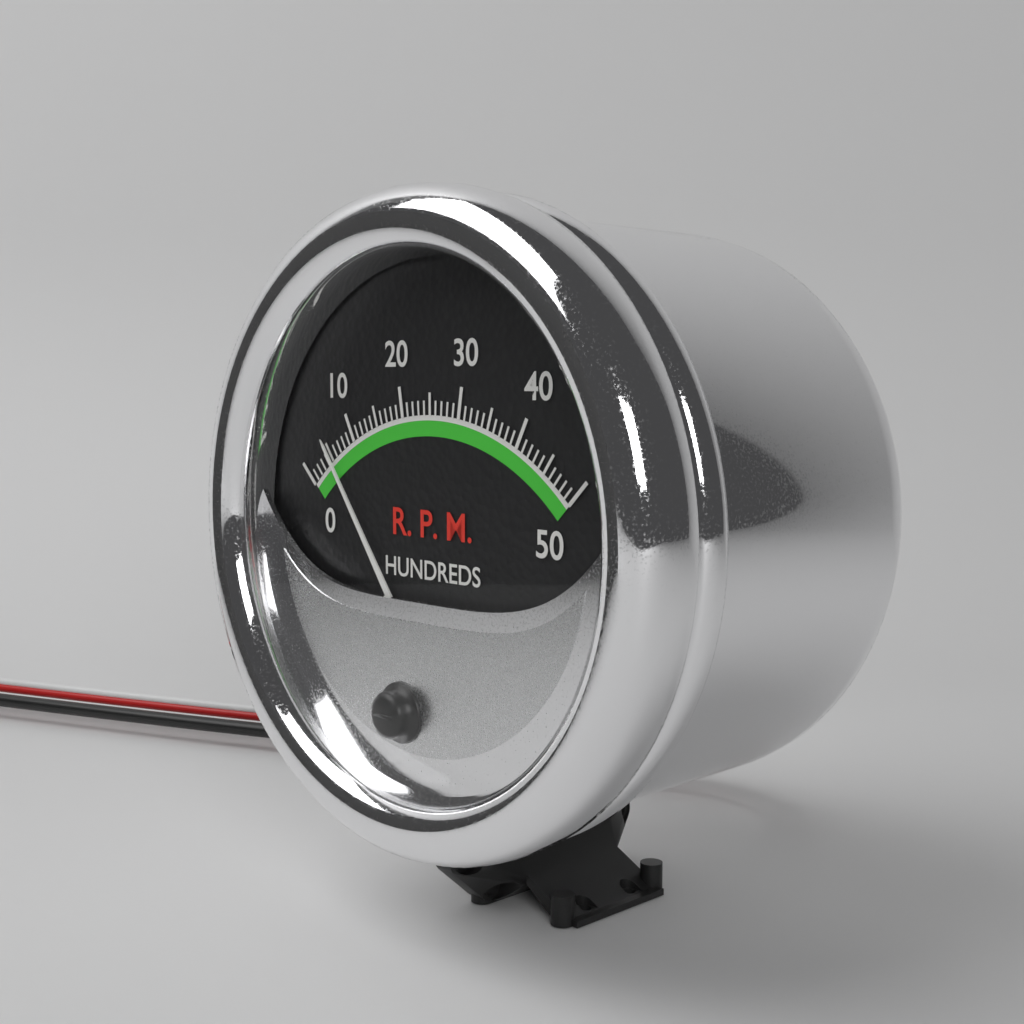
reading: 5 RPM x100
